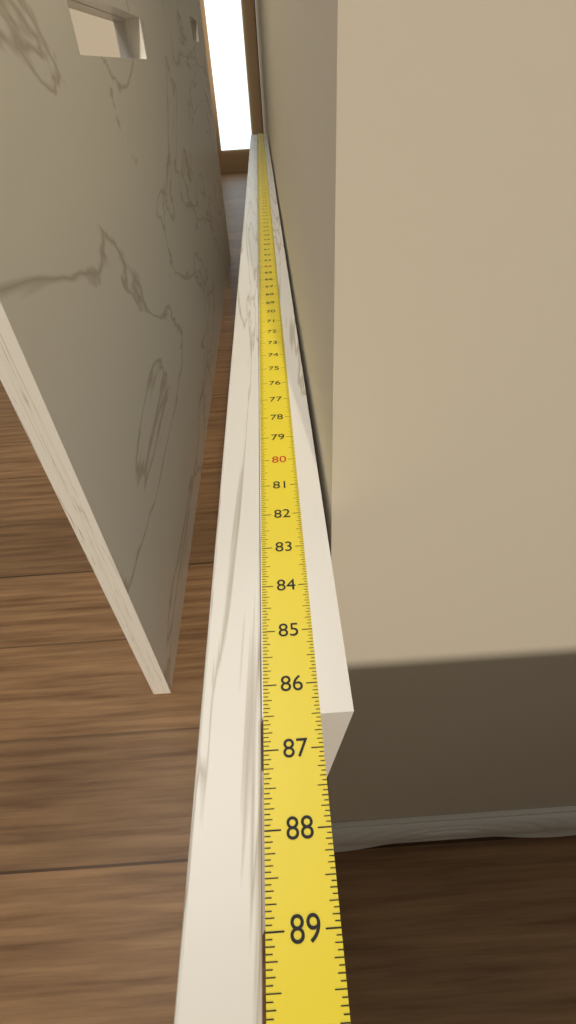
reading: 86.5000 in
